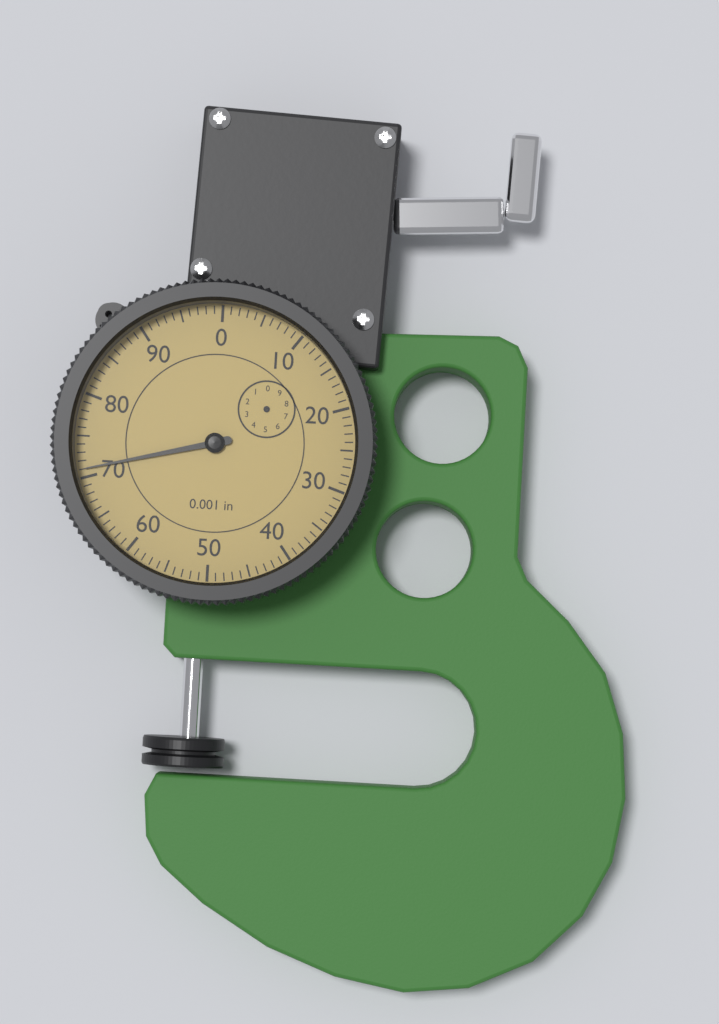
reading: 71 0.001 in
